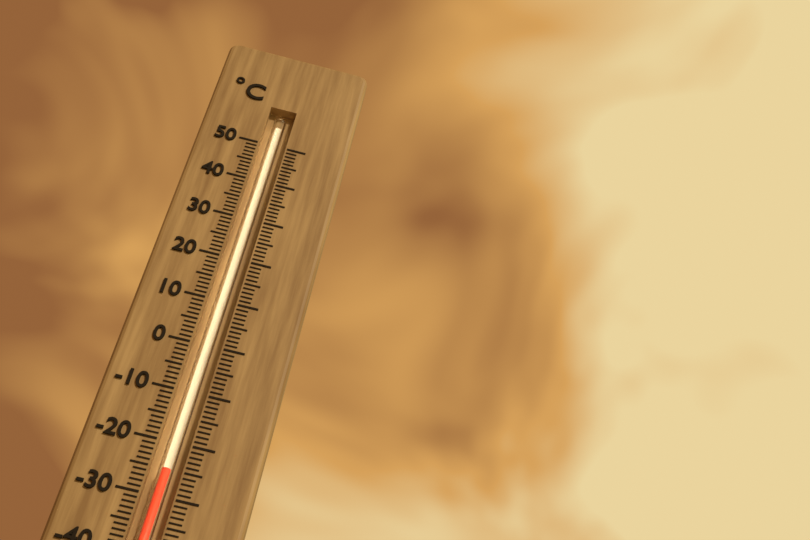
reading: -25 °C
